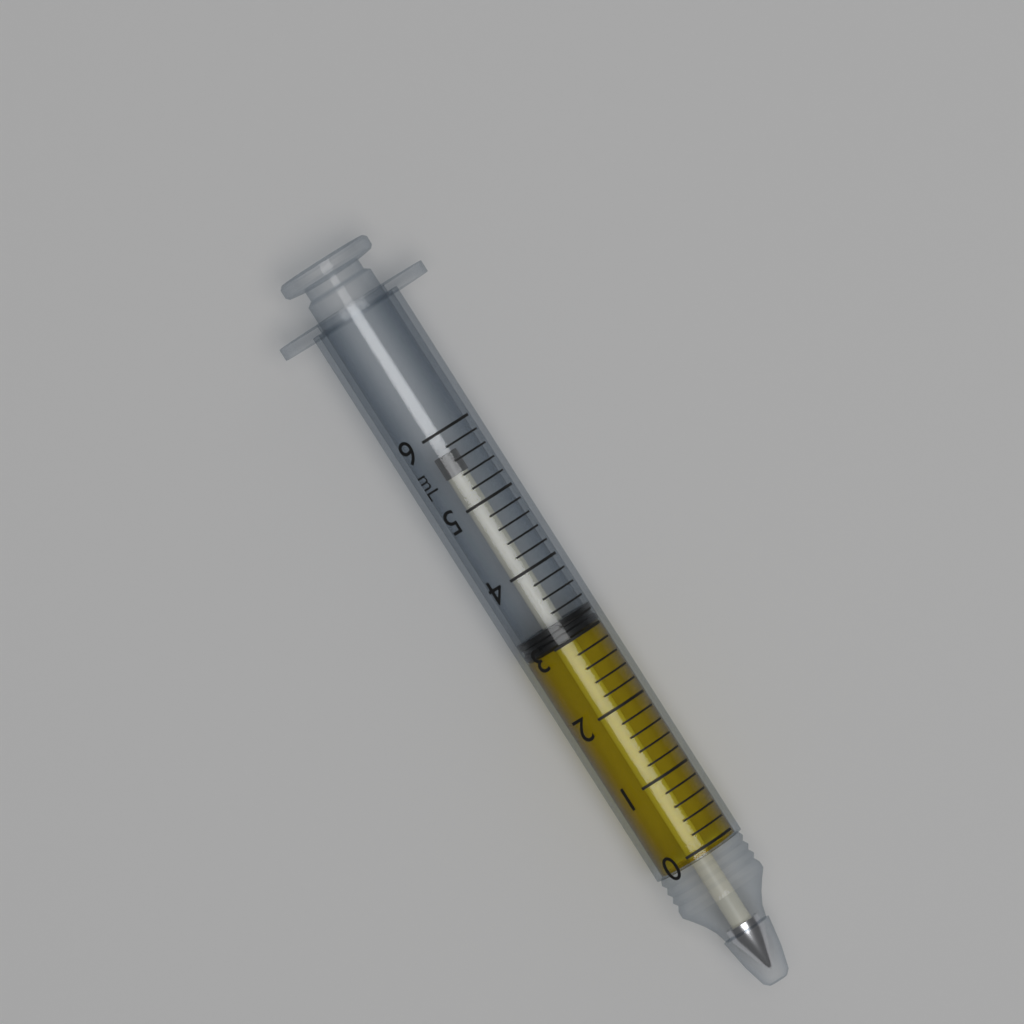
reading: 3.0 mL
